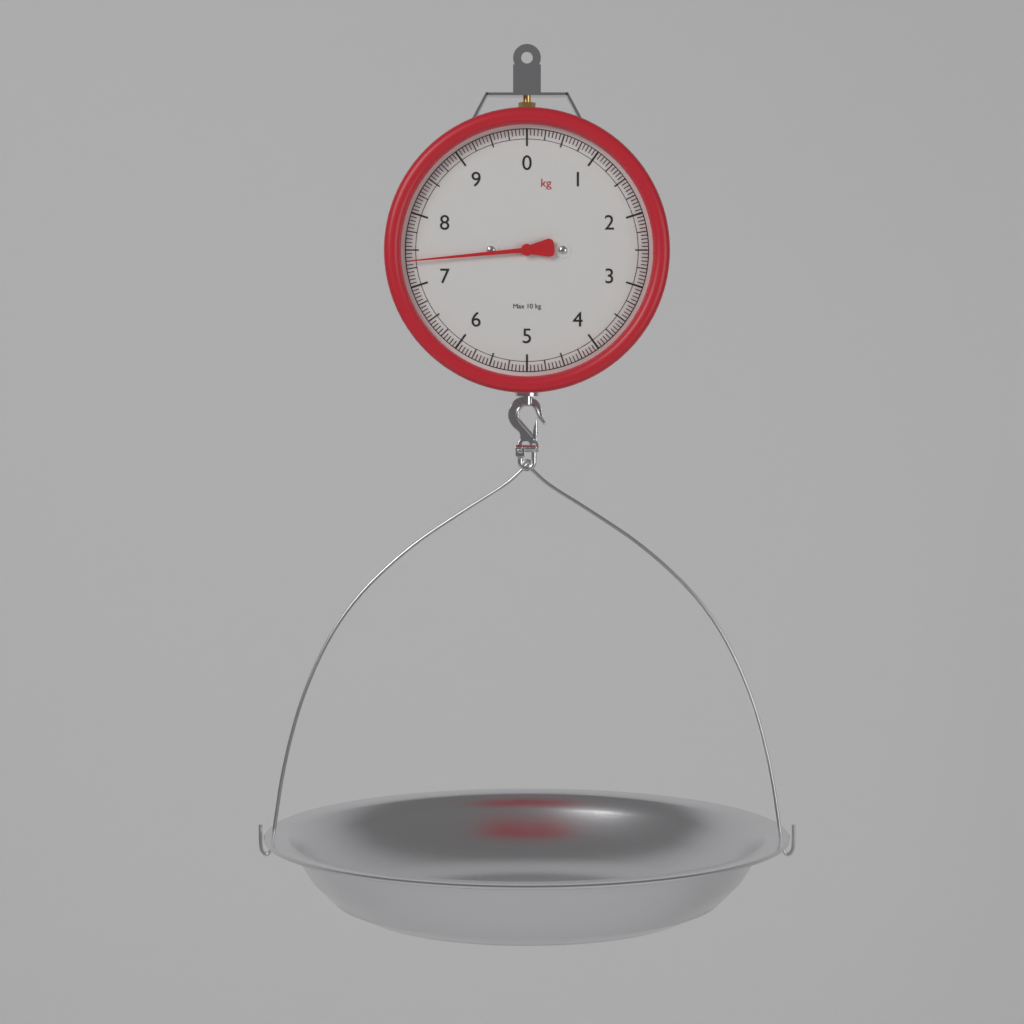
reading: 7.35 kg
